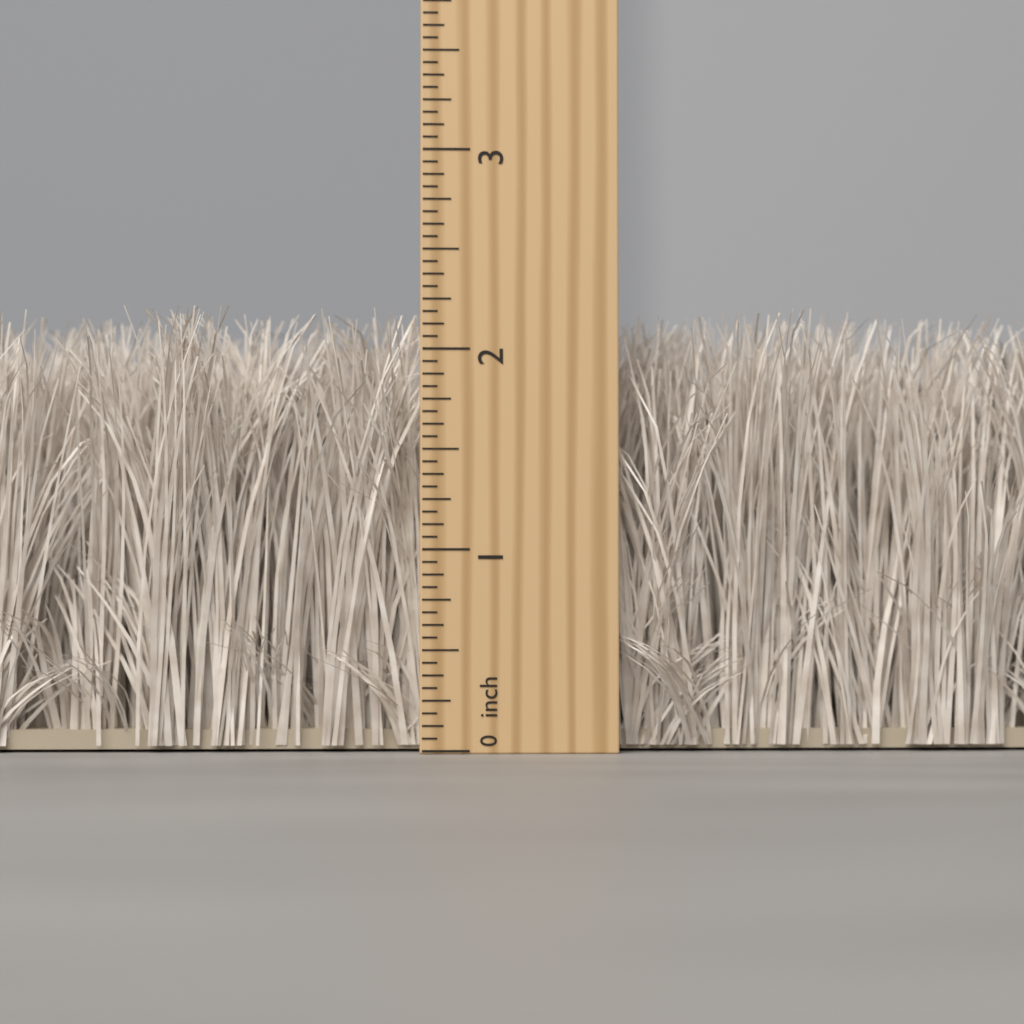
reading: 2.1875 inch
